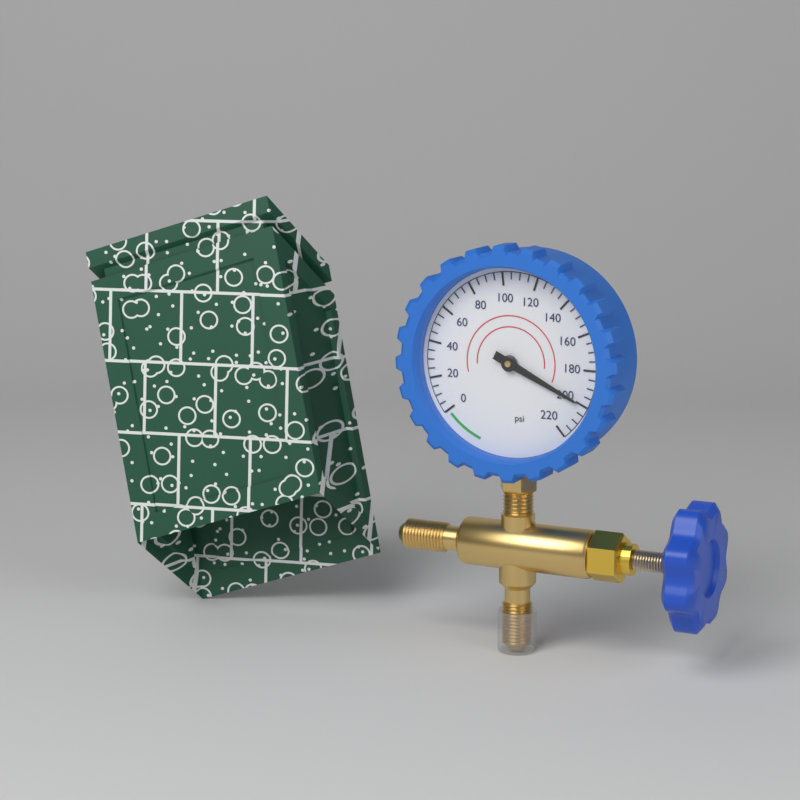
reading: 200 psi
